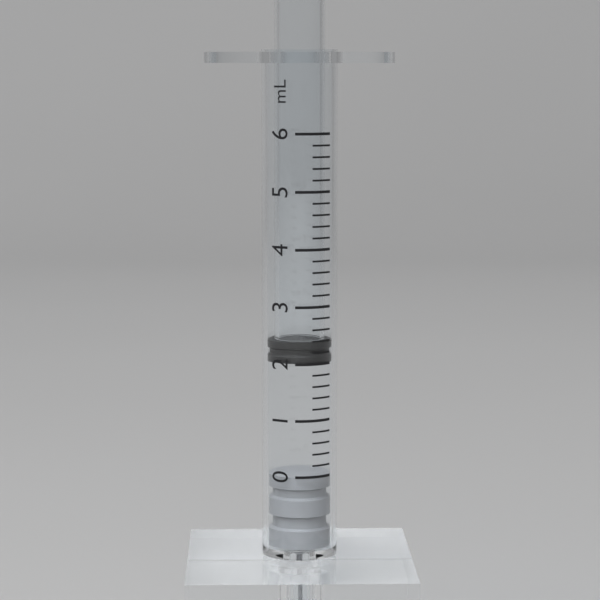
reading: 2.0 mL
